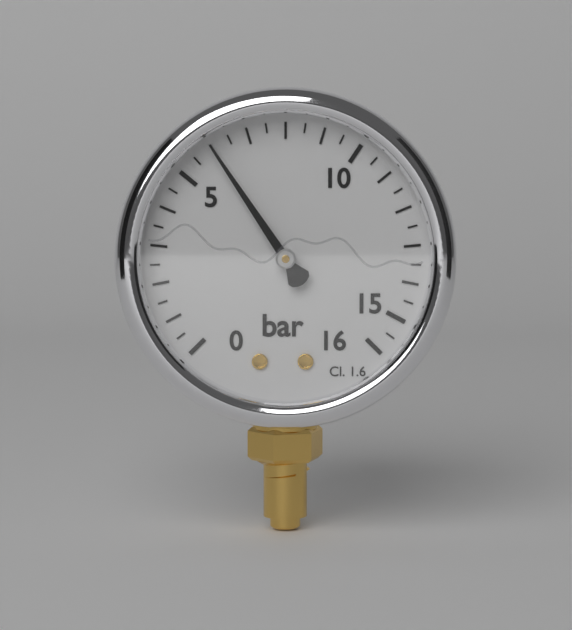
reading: 6.0 bar
